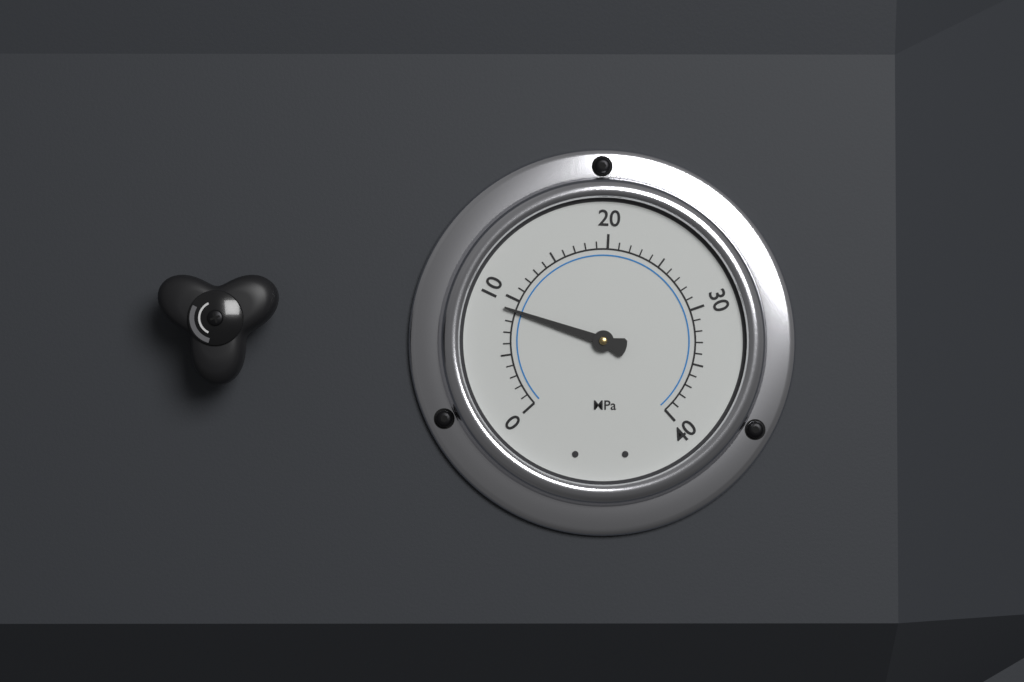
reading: 9 MPa
